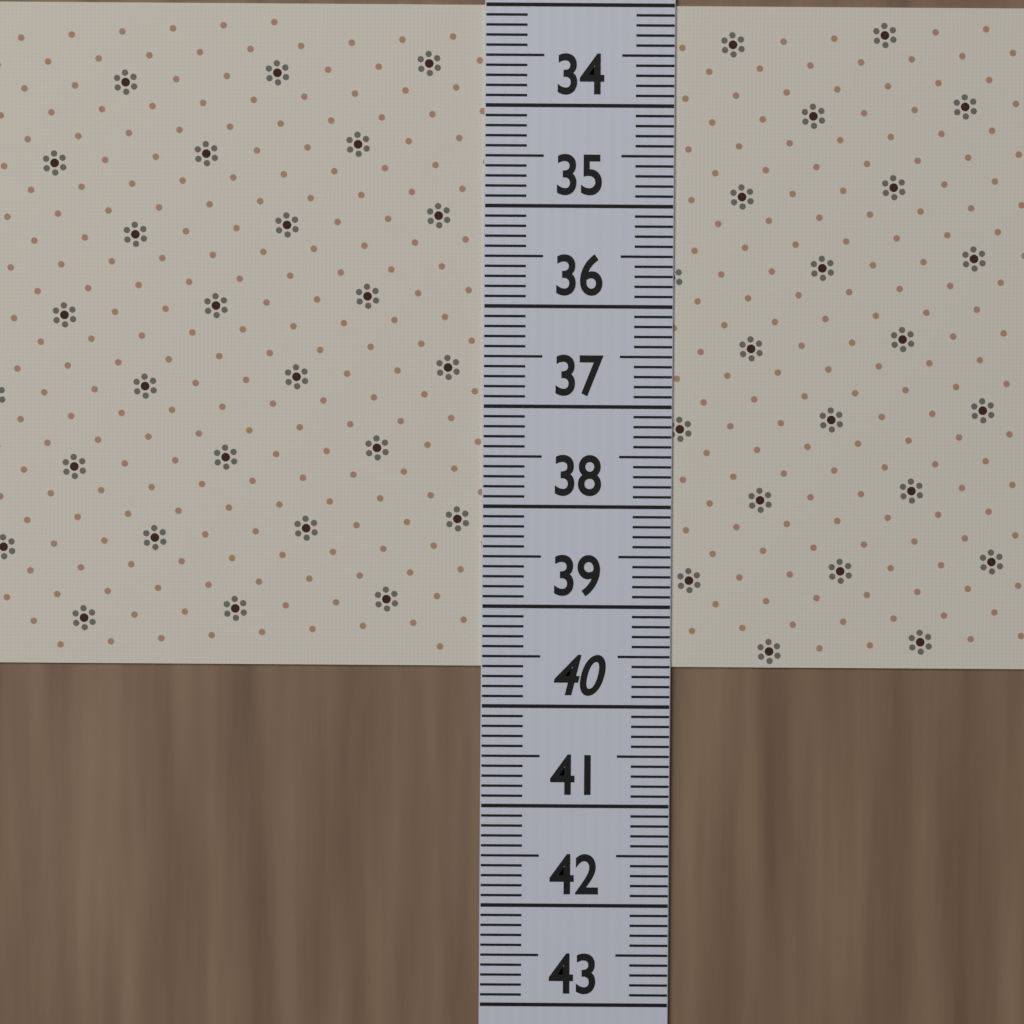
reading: 39.6 (no unit)
